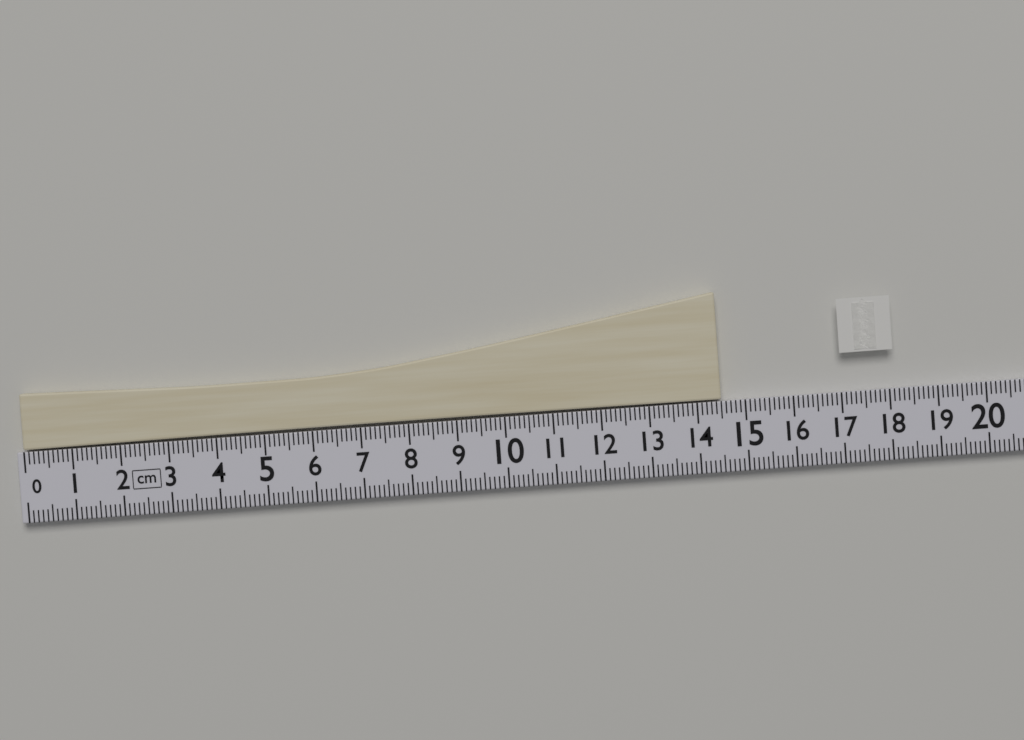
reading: 14.5 cm
